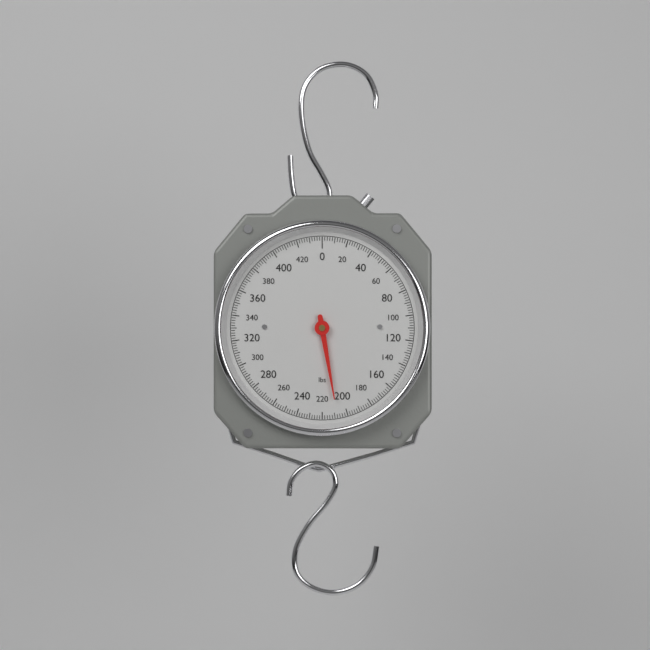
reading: 208 lbs
